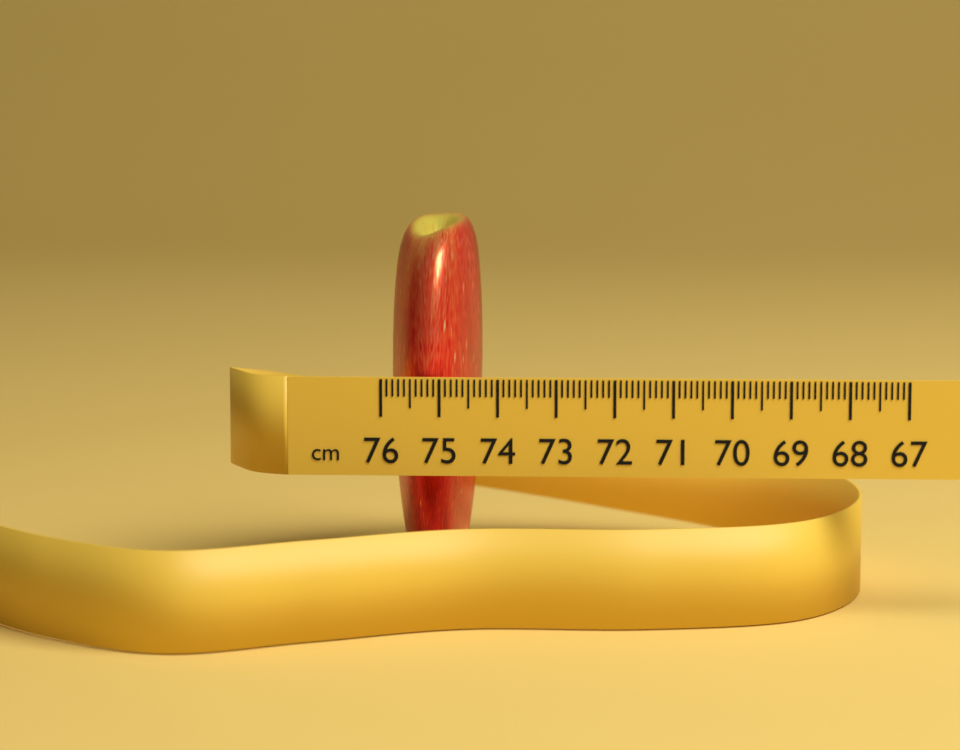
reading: 74.4 cm
